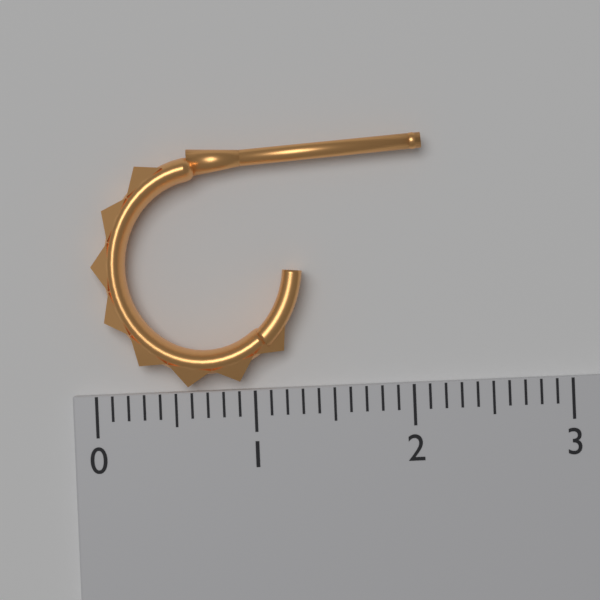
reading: 2.1 (no unit)
